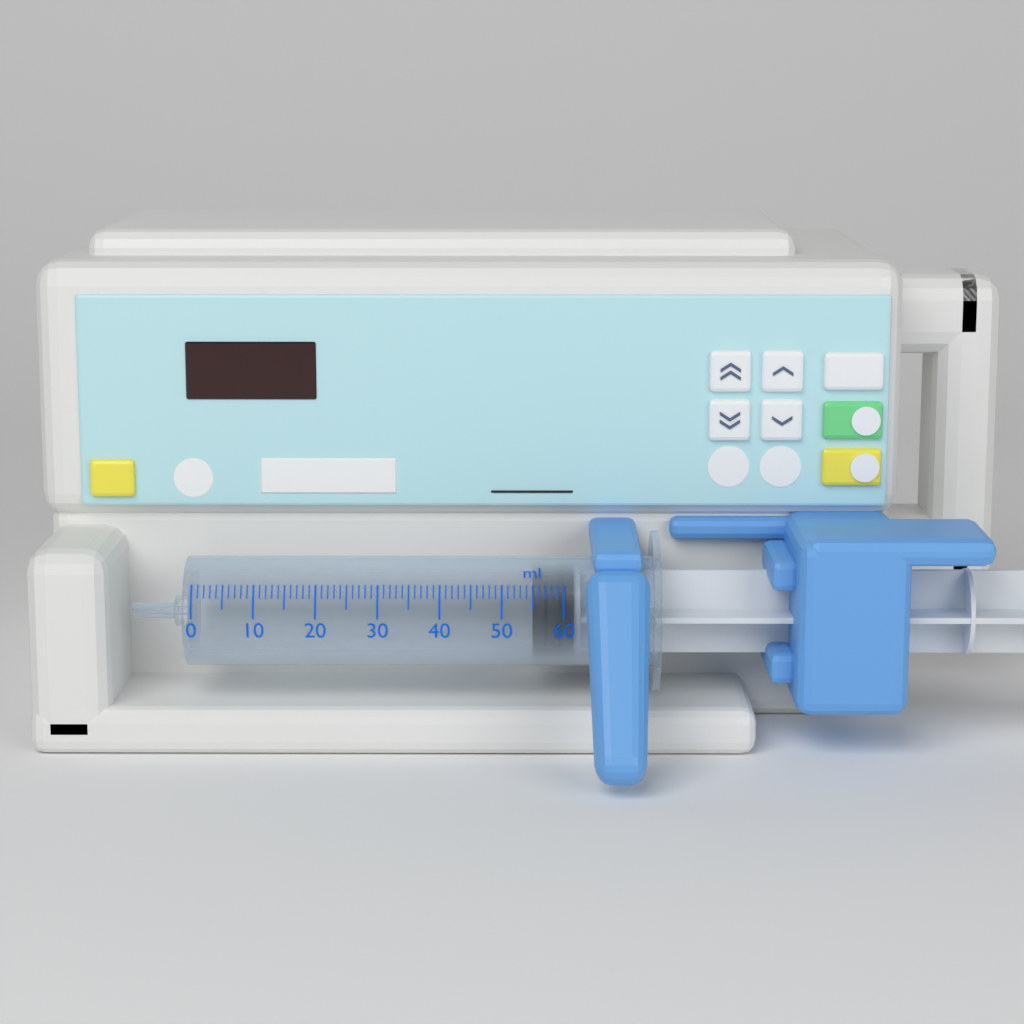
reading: 55 ml
